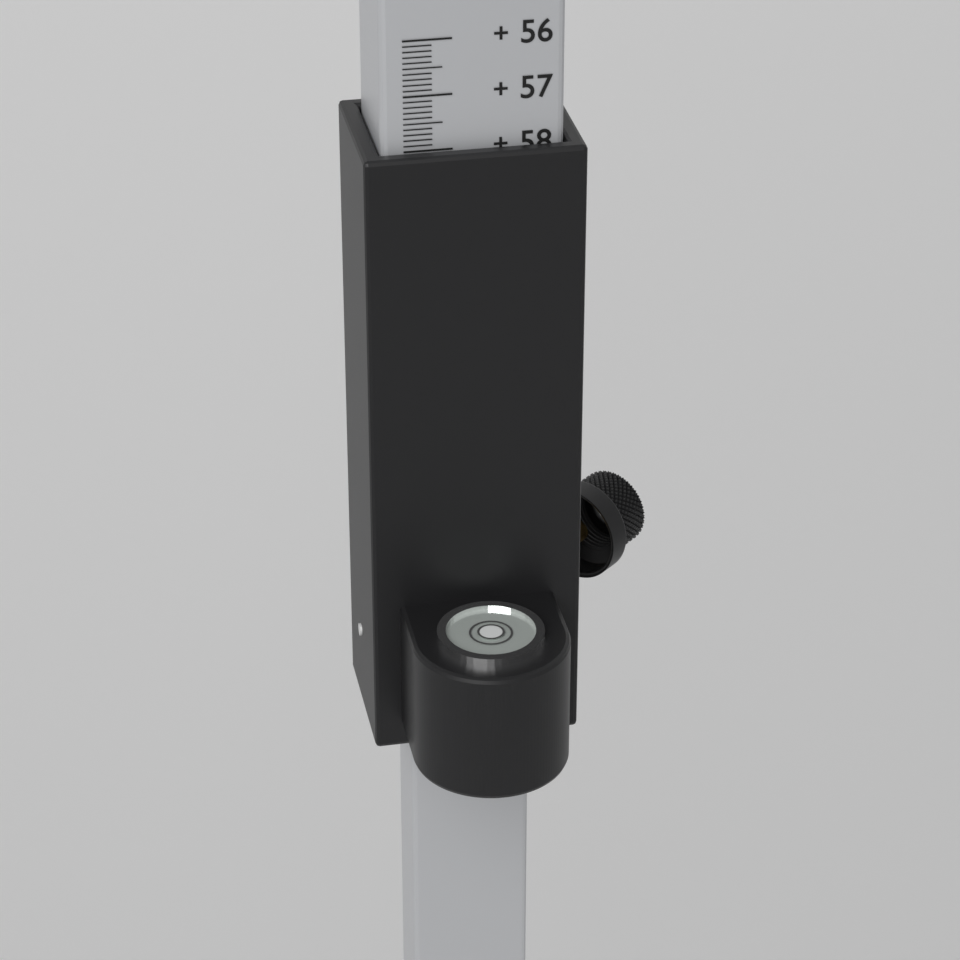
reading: 58.0 (no unit)
